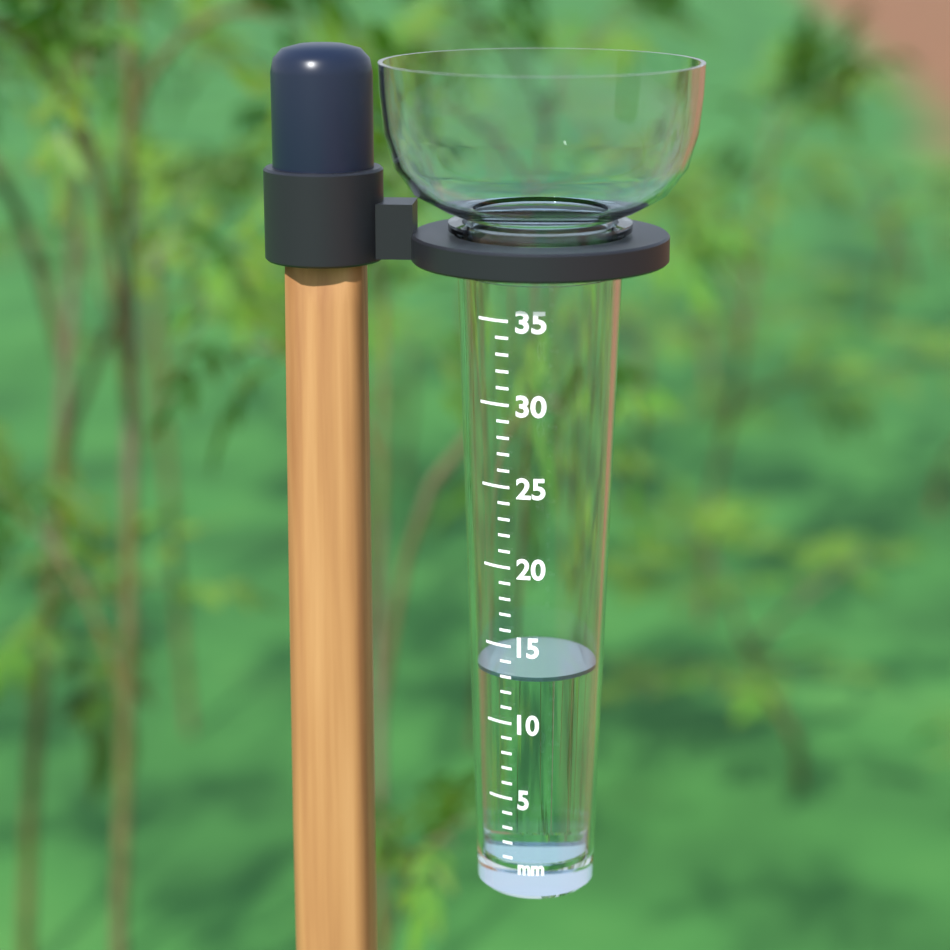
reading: 13 mm
